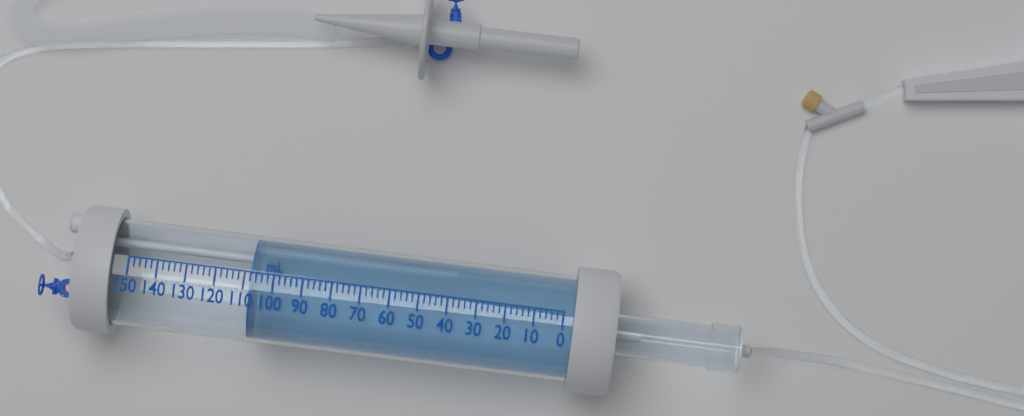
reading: 108 mL
